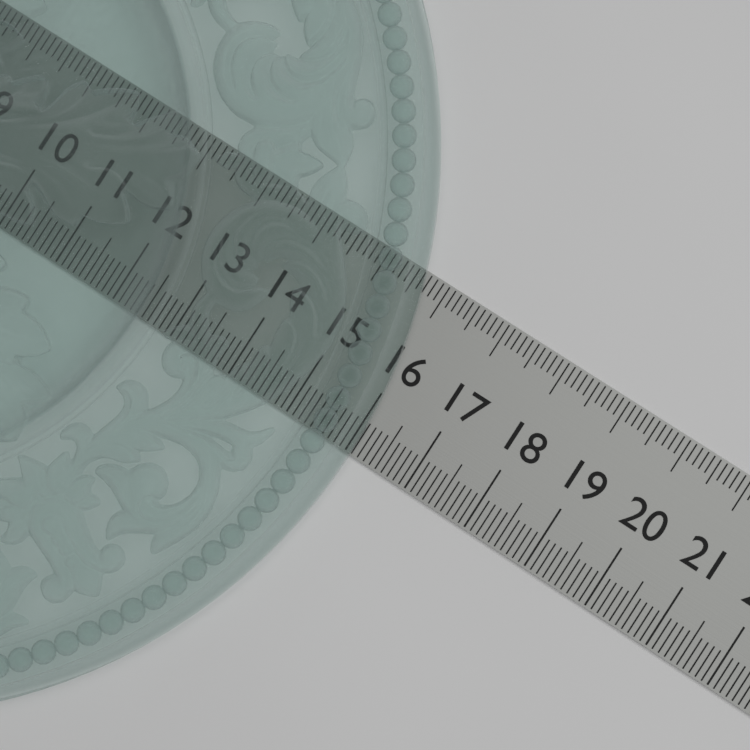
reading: 16.1 (no unit)
